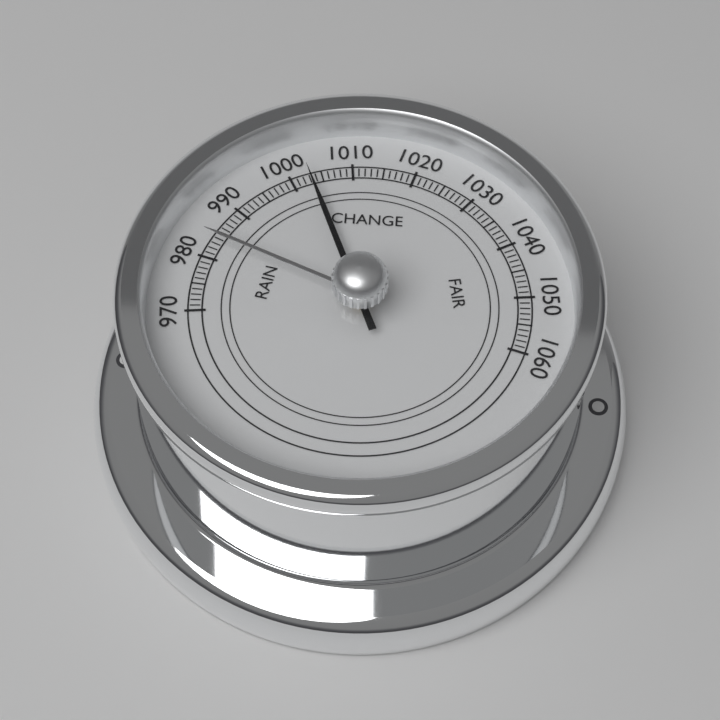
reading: 1003 (no unit)
